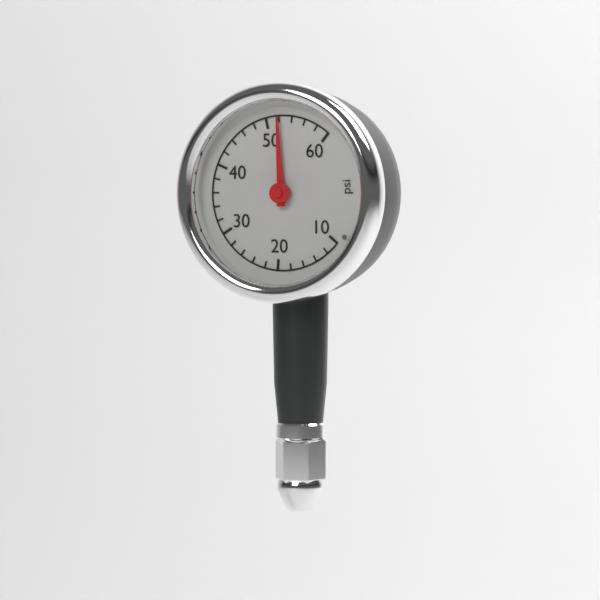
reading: 52 psi
